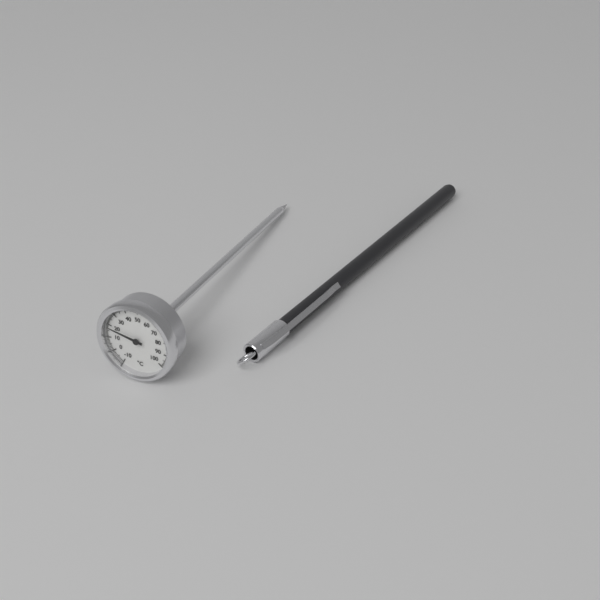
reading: 18 °C
